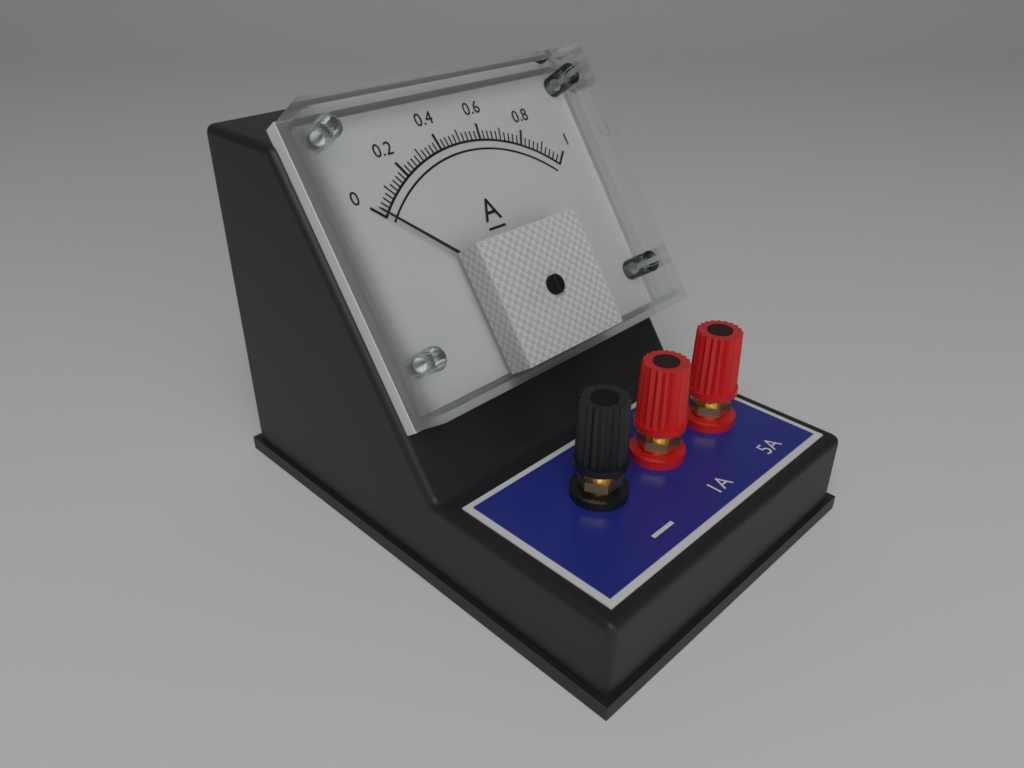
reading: 0.00 A
